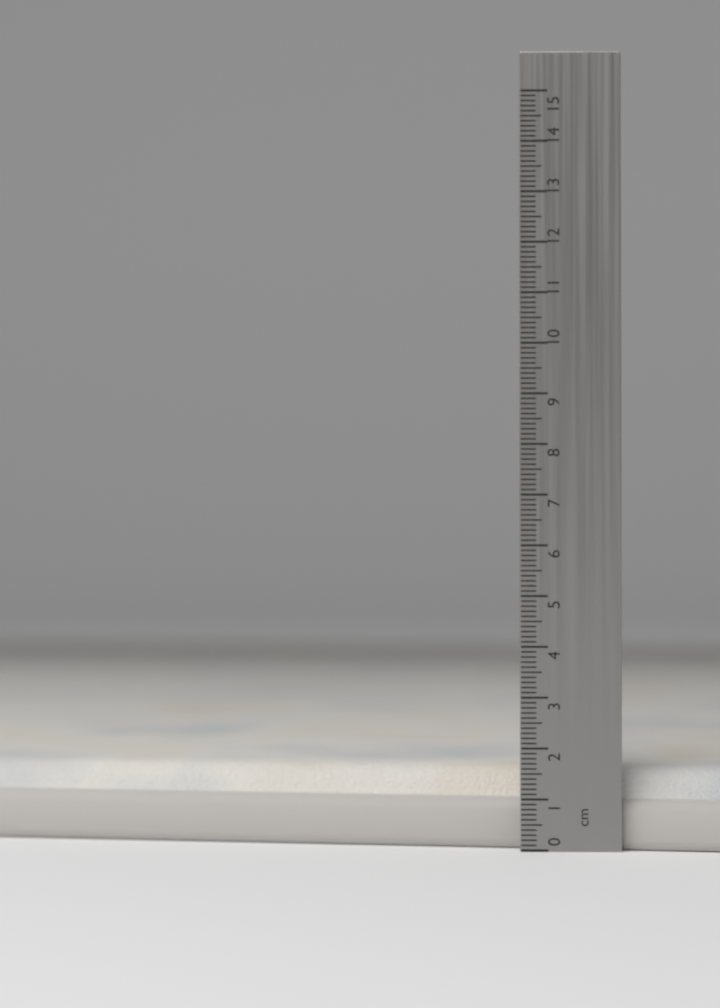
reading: 1.6 cm
